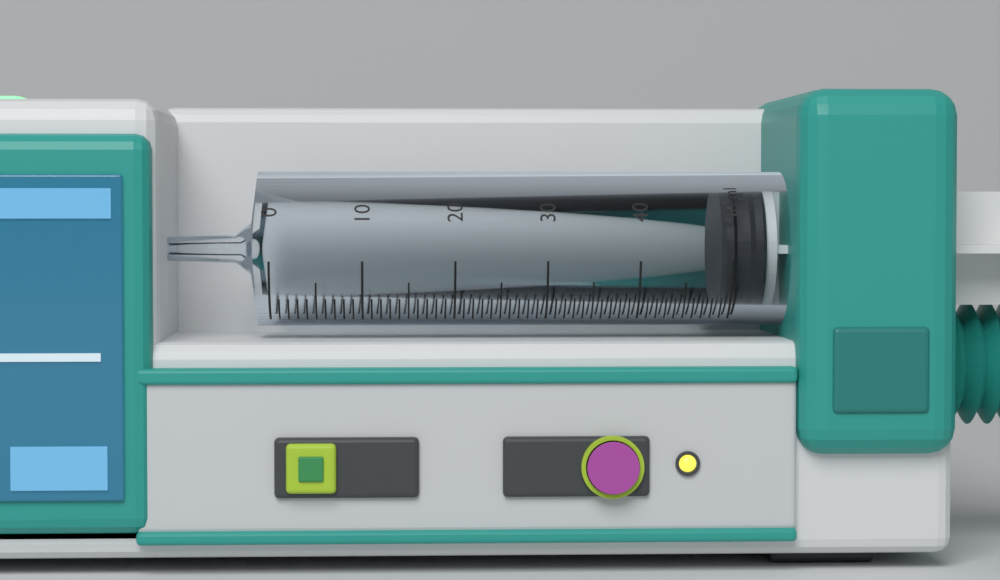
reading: 49 ml
